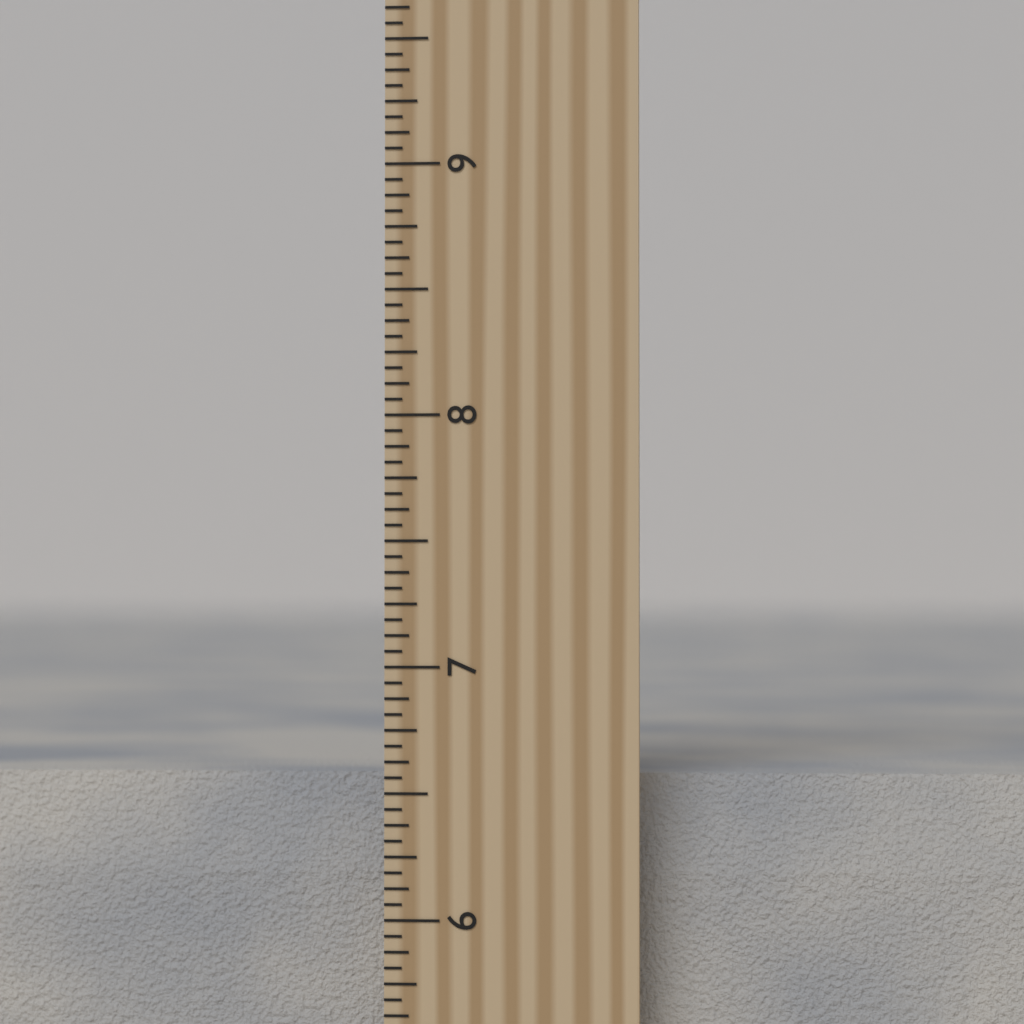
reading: 6.5625 inch
